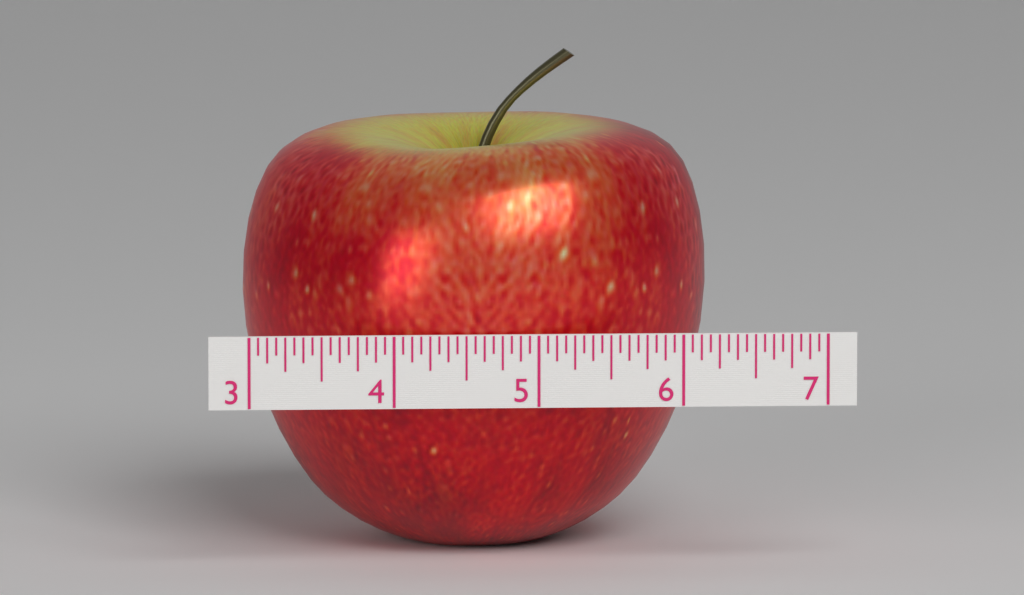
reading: 6.2500 (no unit)
